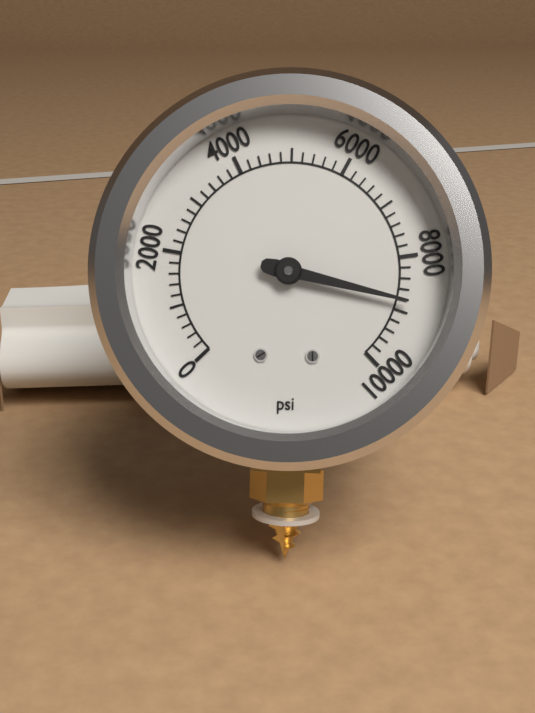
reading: 8800 psi
